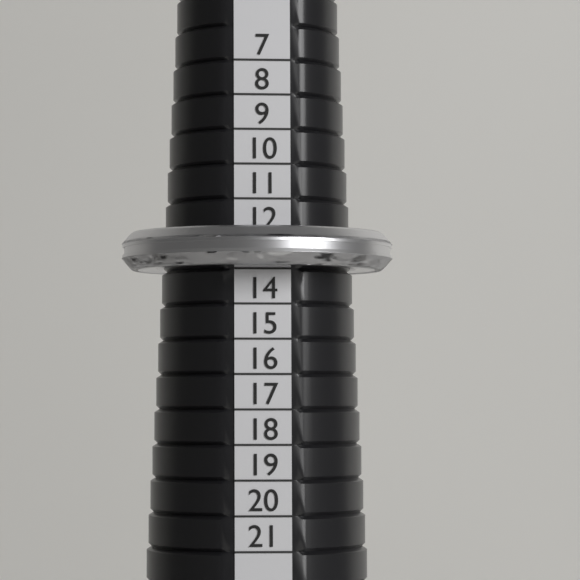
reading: 13 (no unit)
